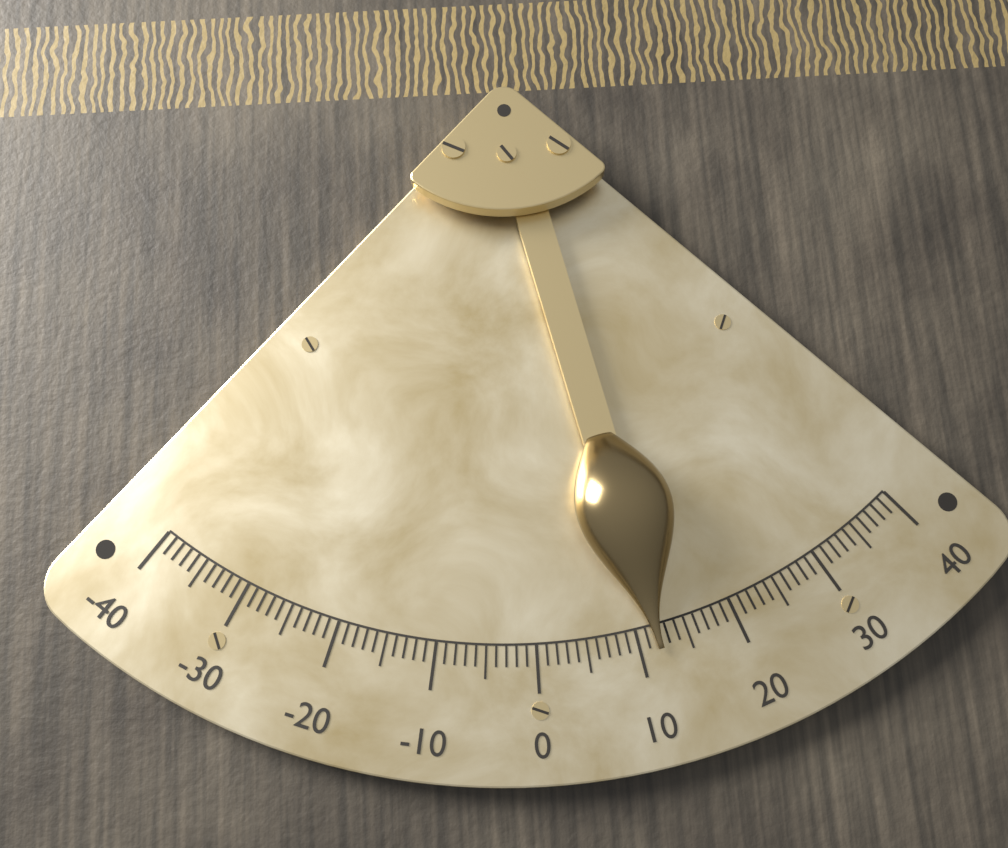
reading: 12 (no unit)
